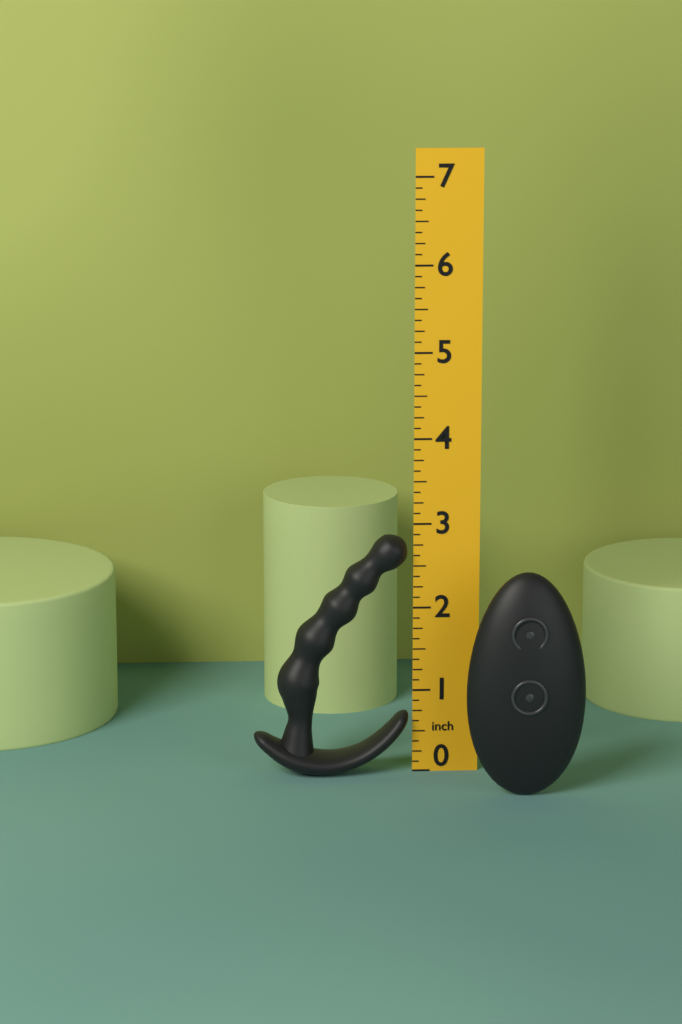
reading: 2.875 in
